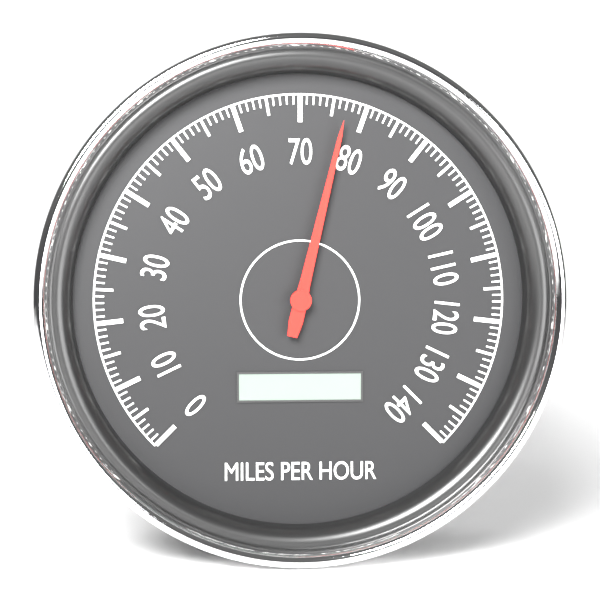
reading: 77 mph
